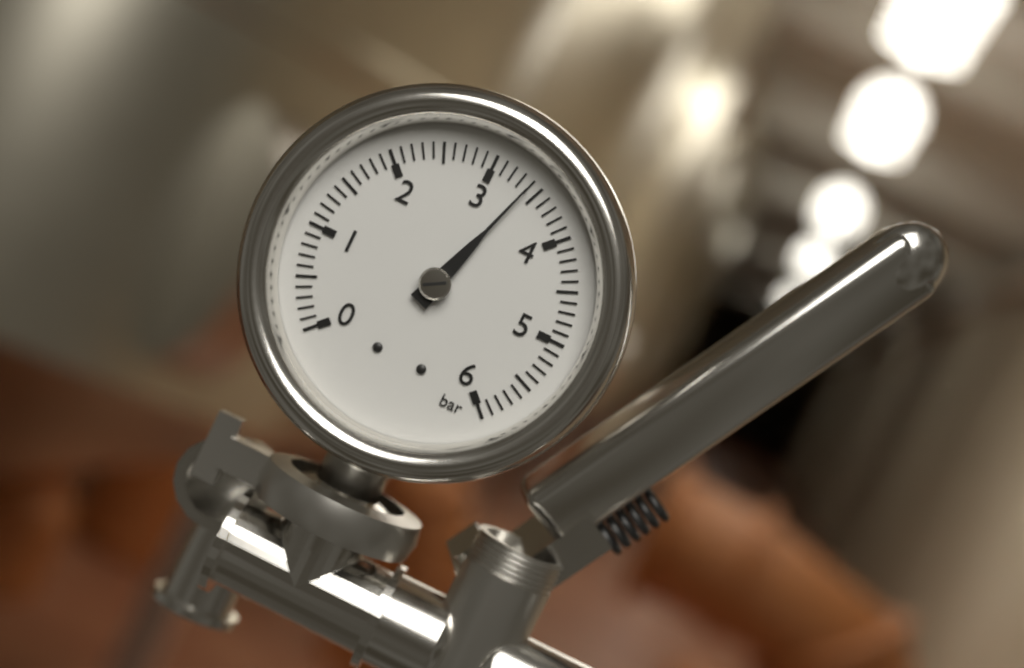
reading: 3.4 bar
